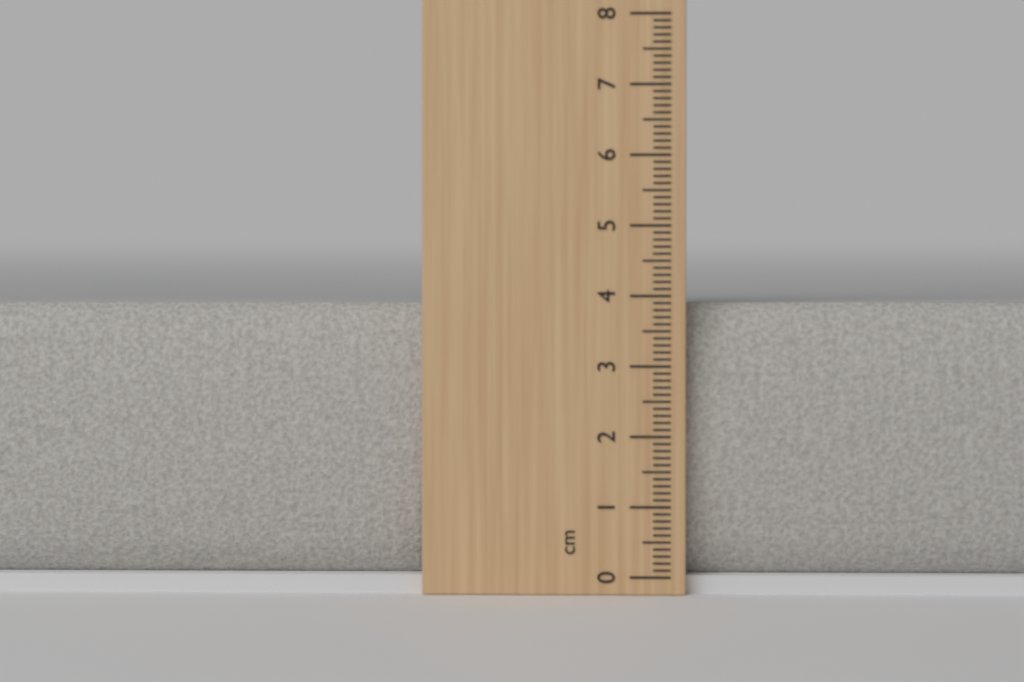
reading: 3.9 cm
